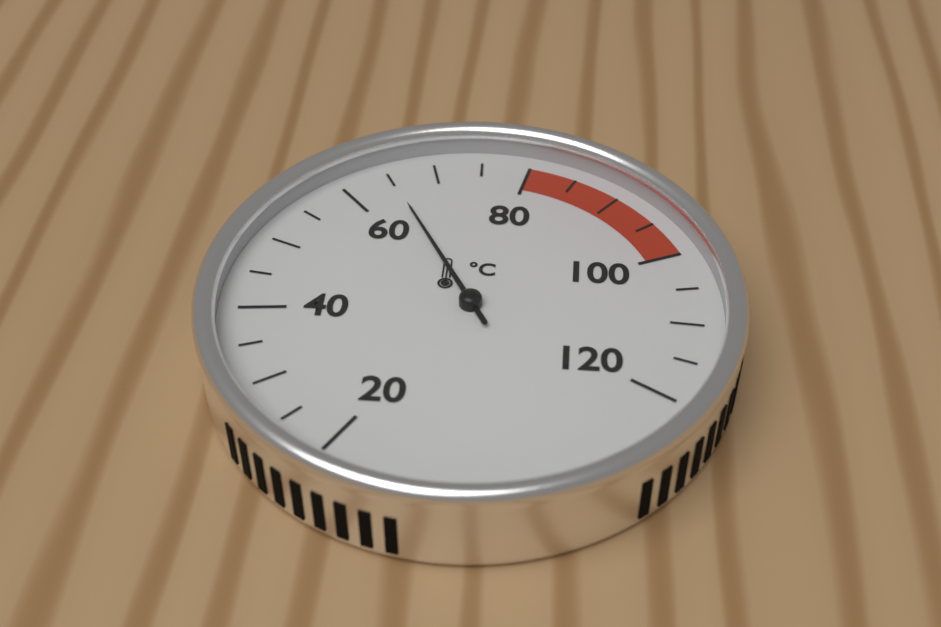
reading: 65 °C
